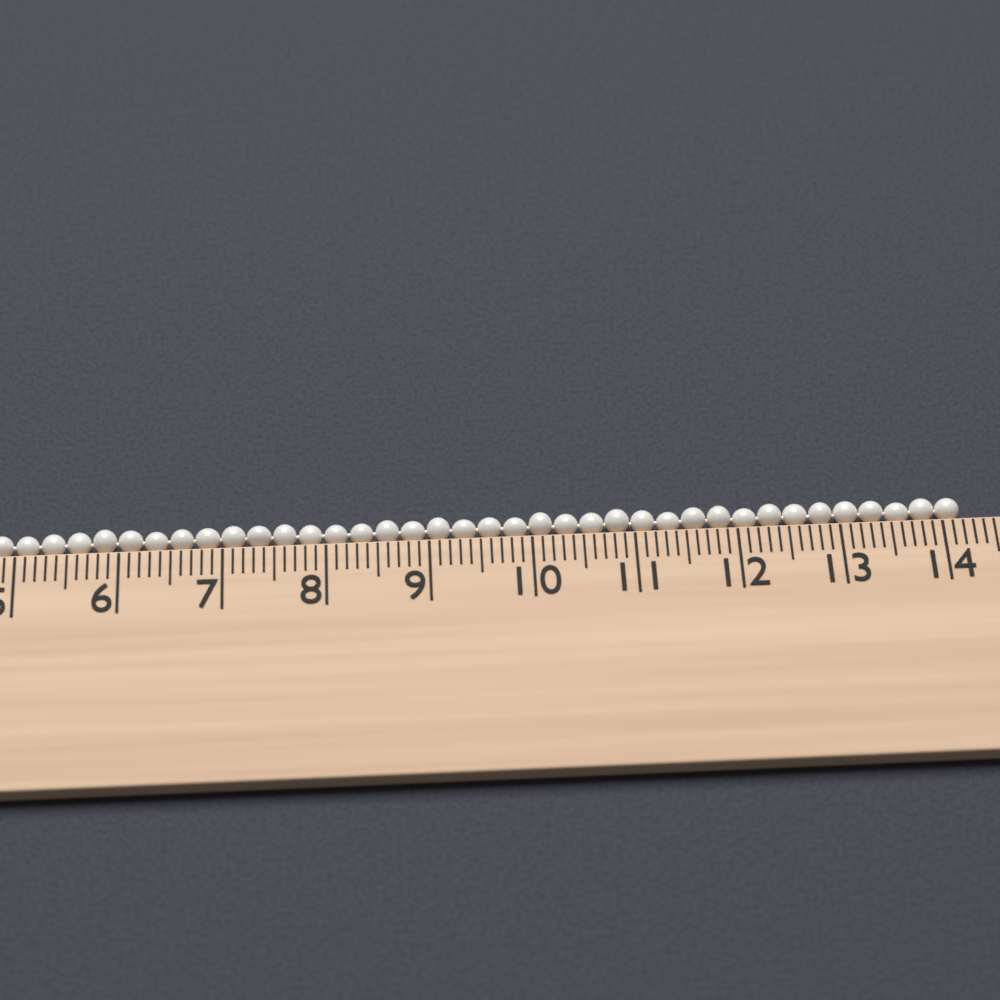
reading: 14.2 cm
